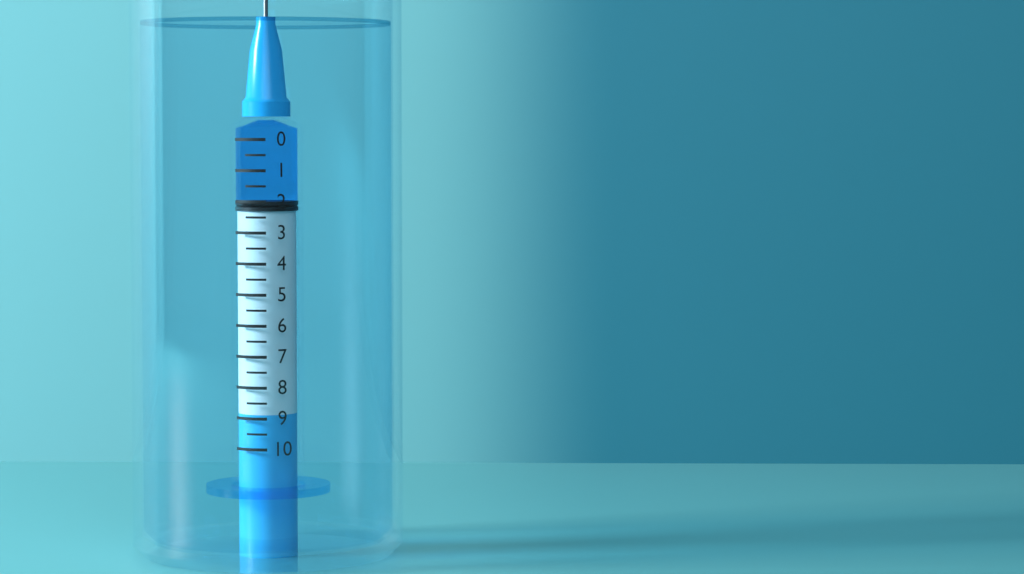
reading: 2.0 (no unit)
